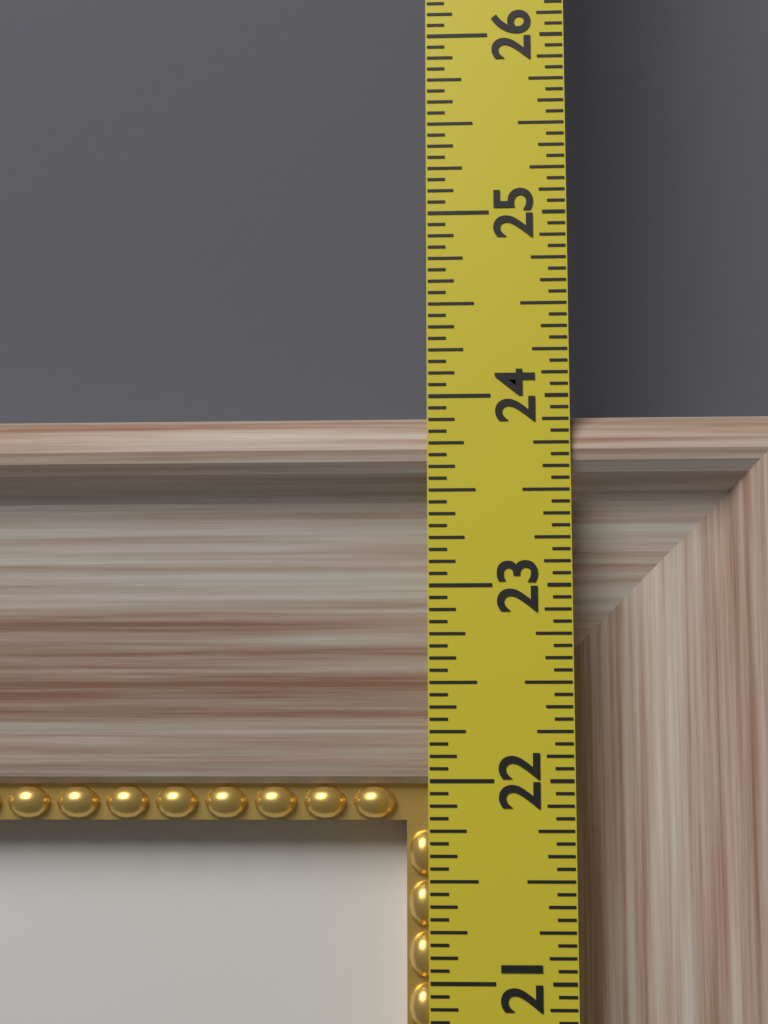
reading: 23.9375 in
